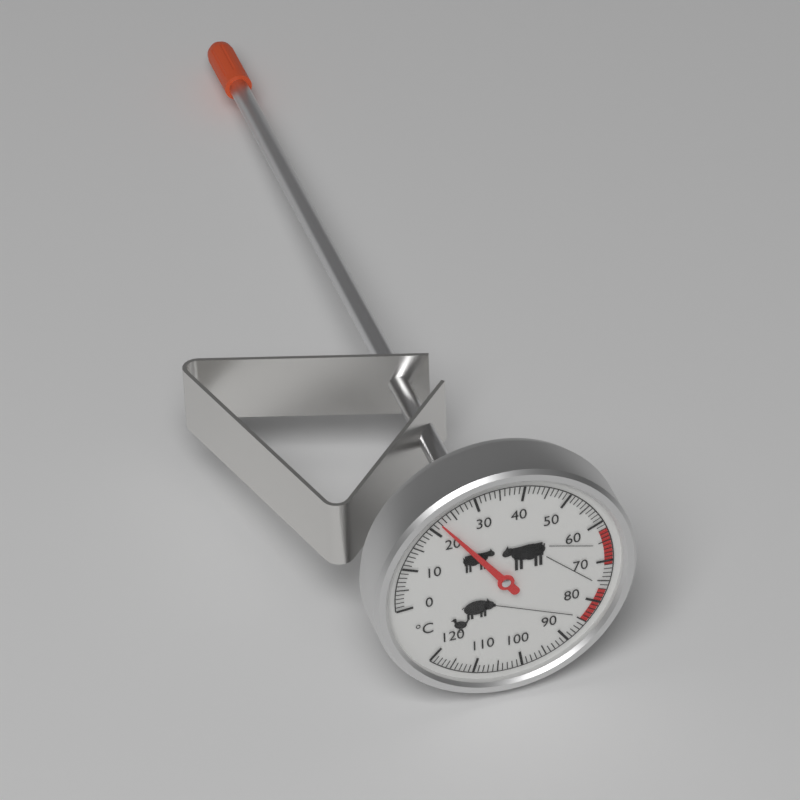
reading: 22 °C
